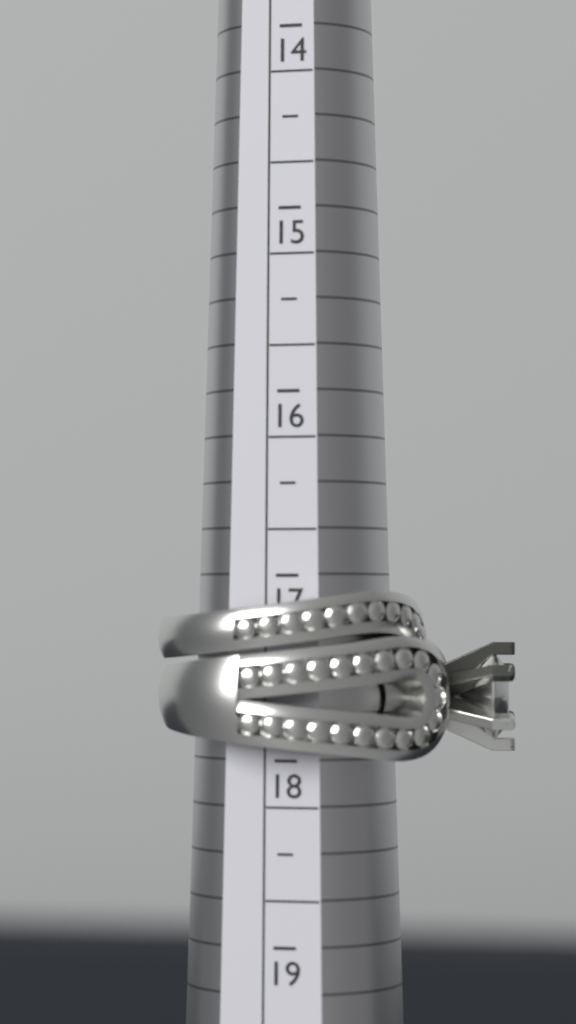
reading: 18.00 (no unit)
